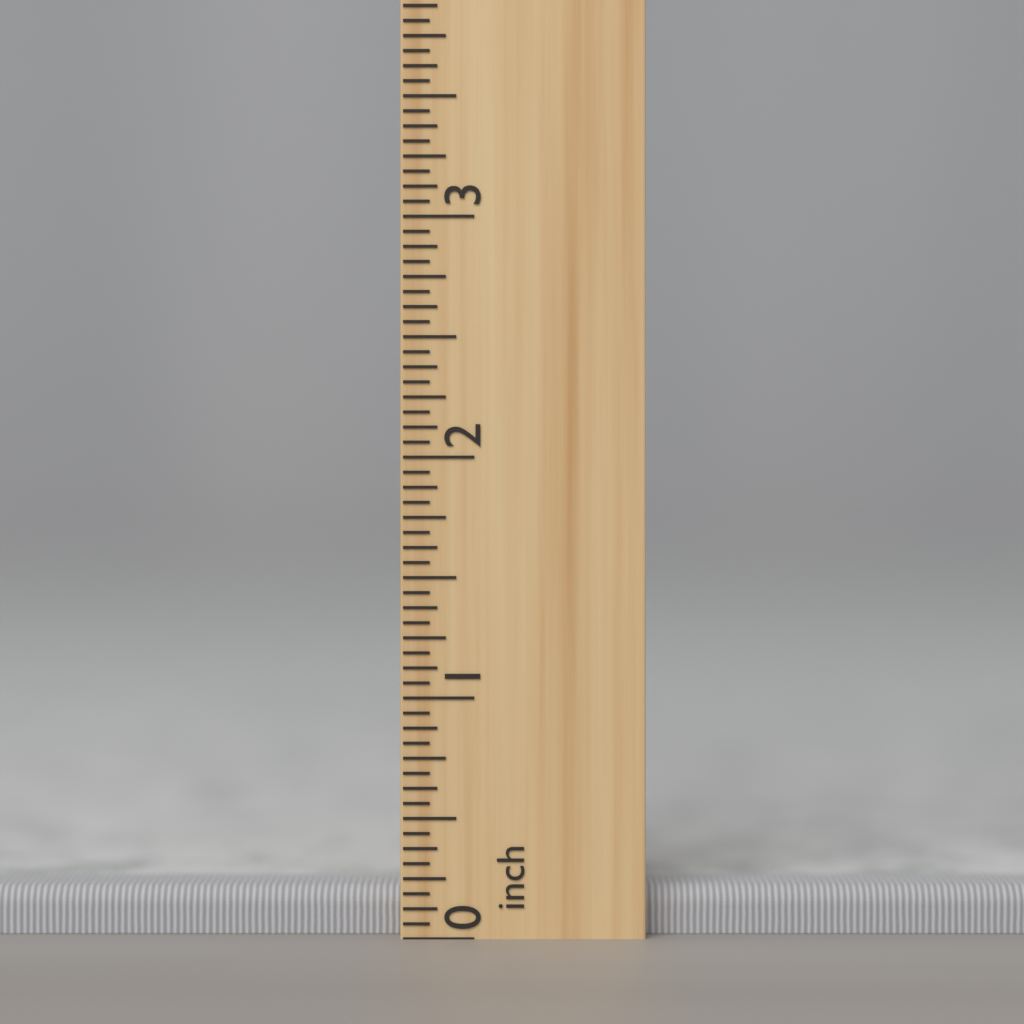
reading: 0.2000 inch
